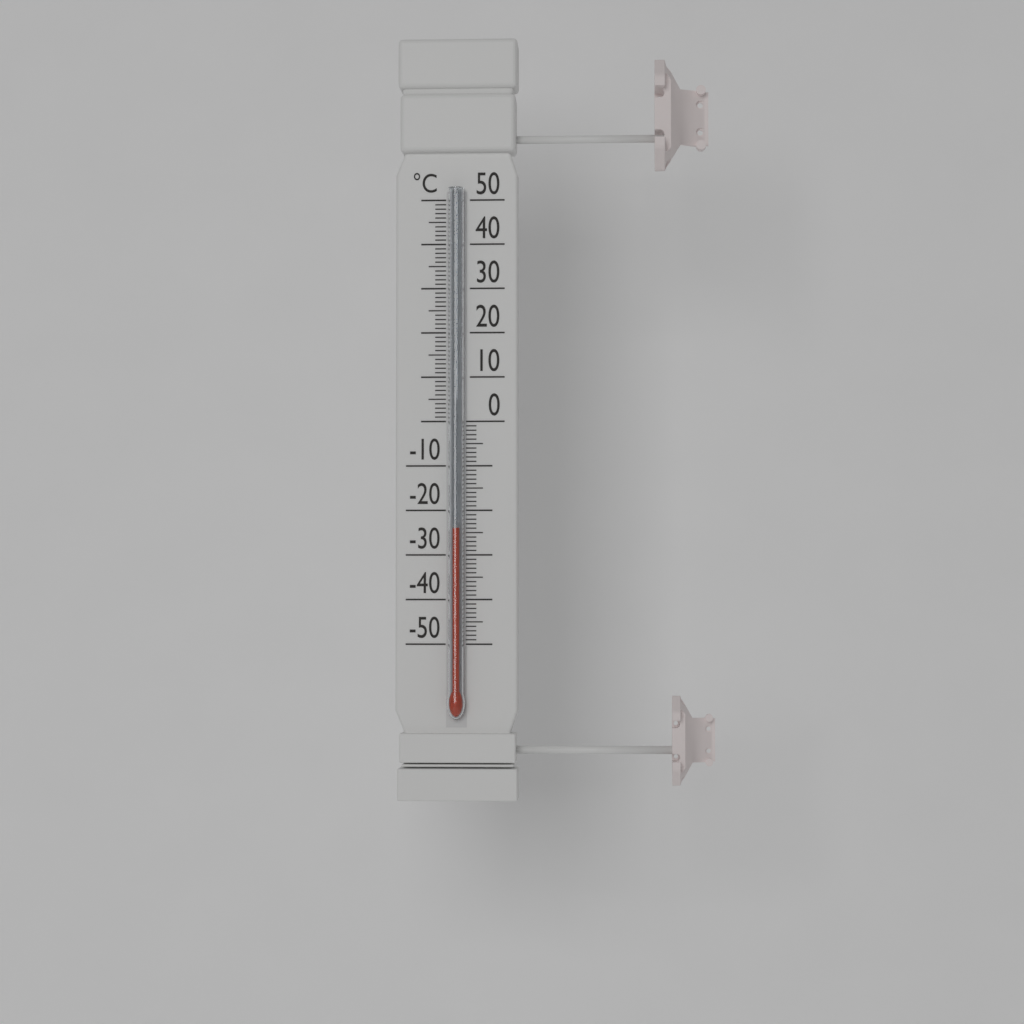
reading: -24 °C
